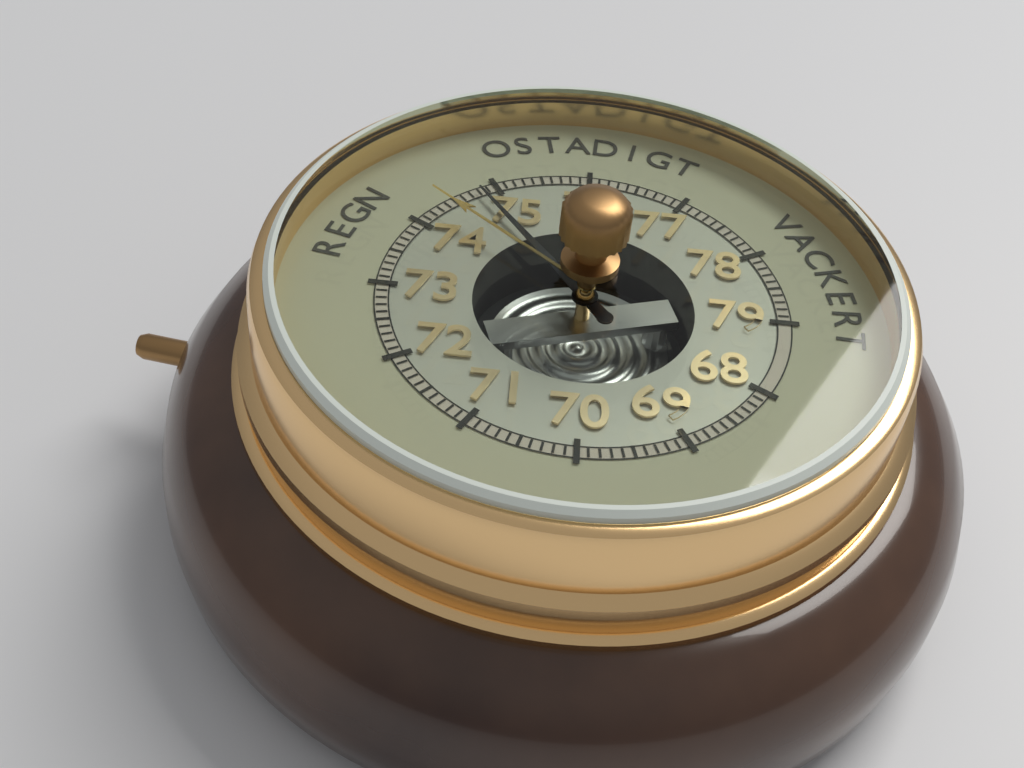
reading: 74.8 (no unit)
